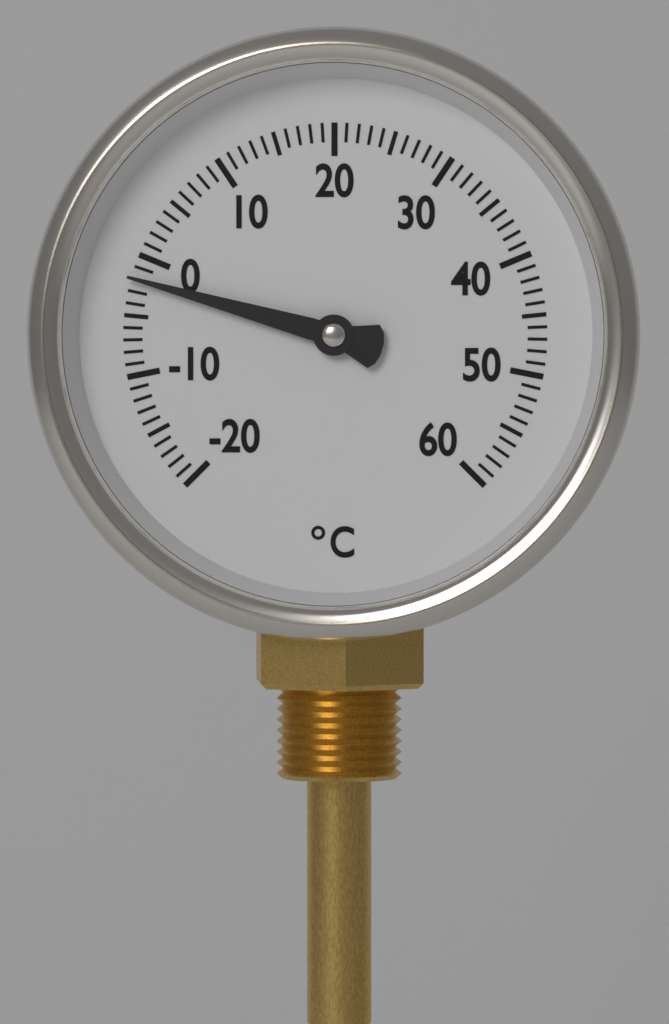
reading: -2 °C
